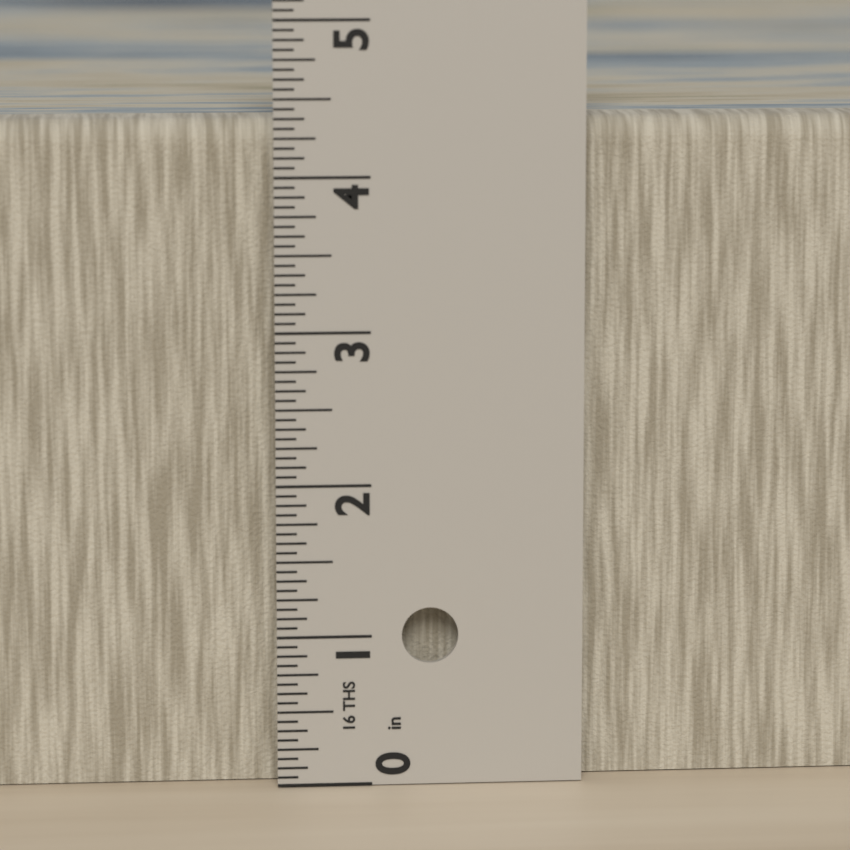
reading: 4.3750 in
